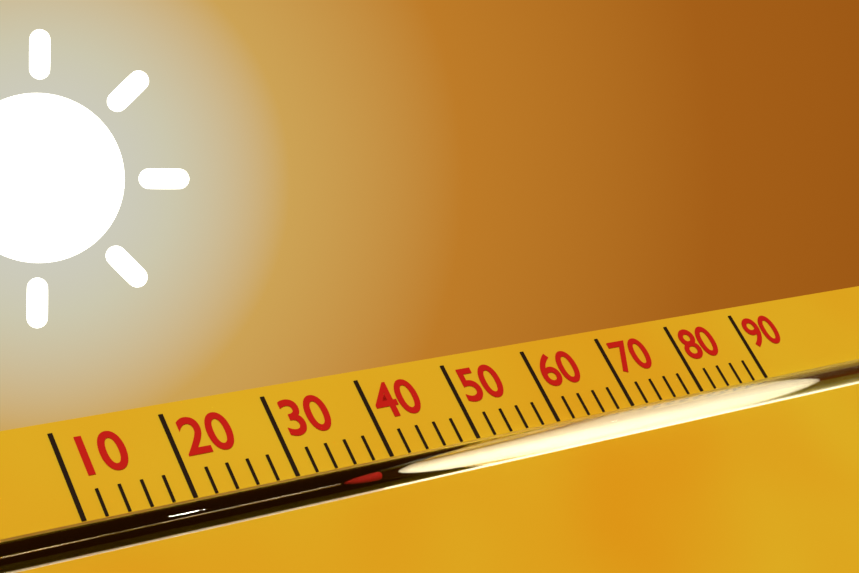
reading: 38 (no unit)
